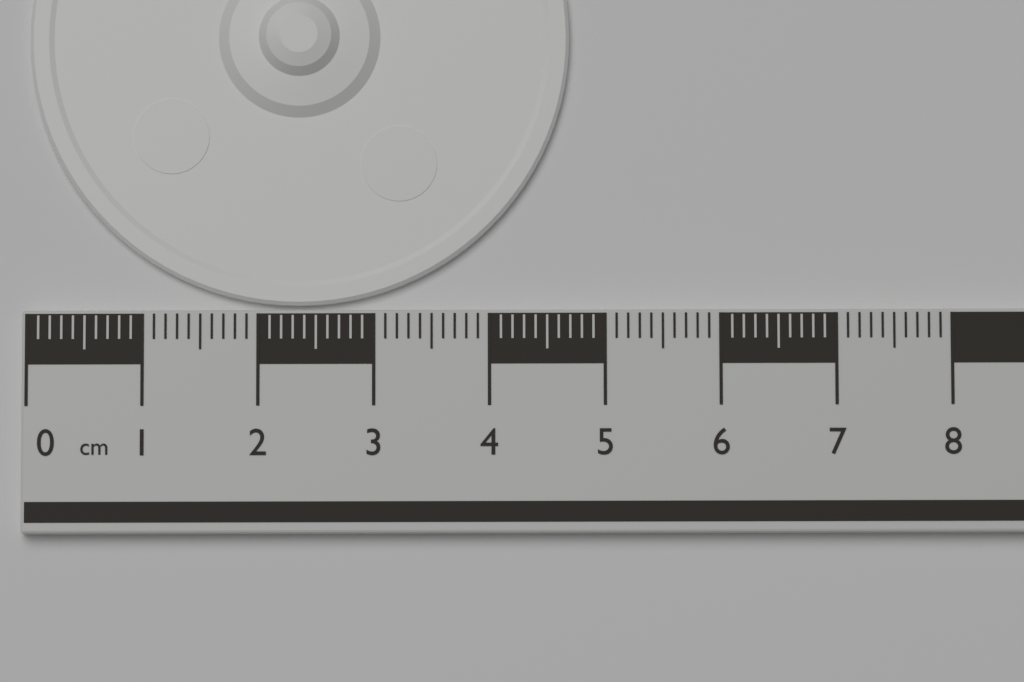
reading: 4.7 cm
